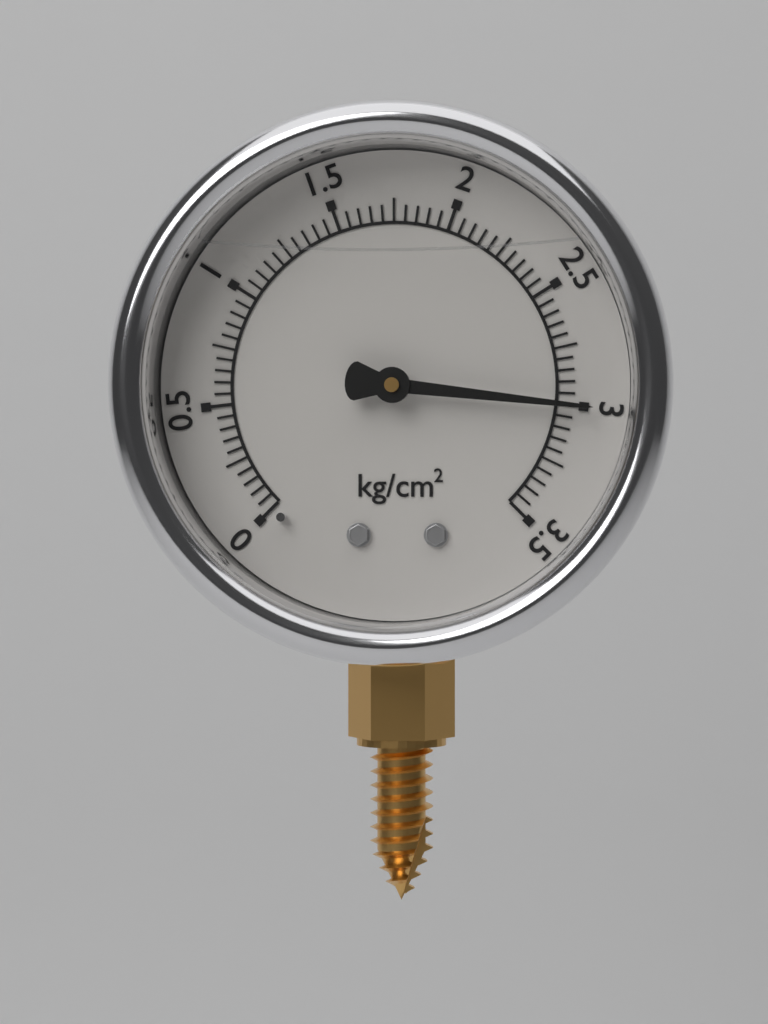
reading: 3.00 kg/cm²
